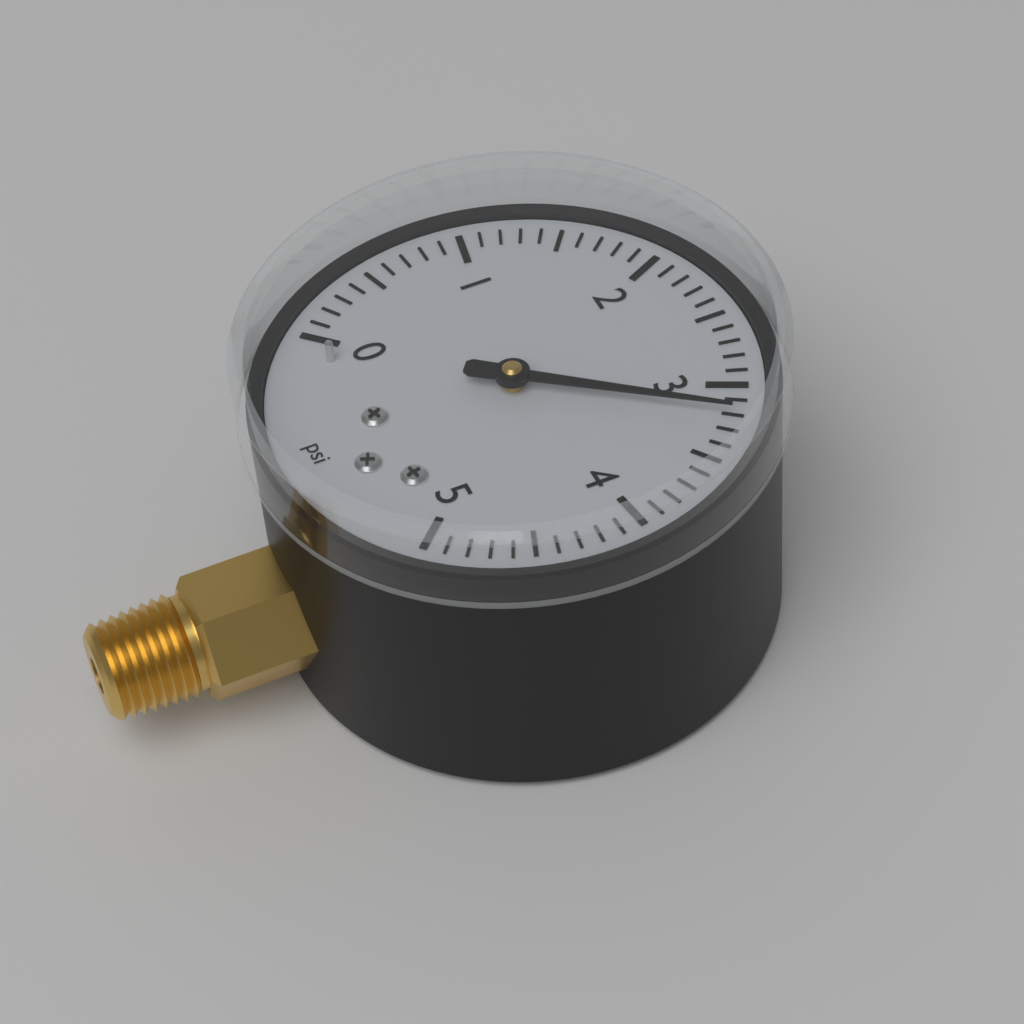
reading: 3.2 psi
